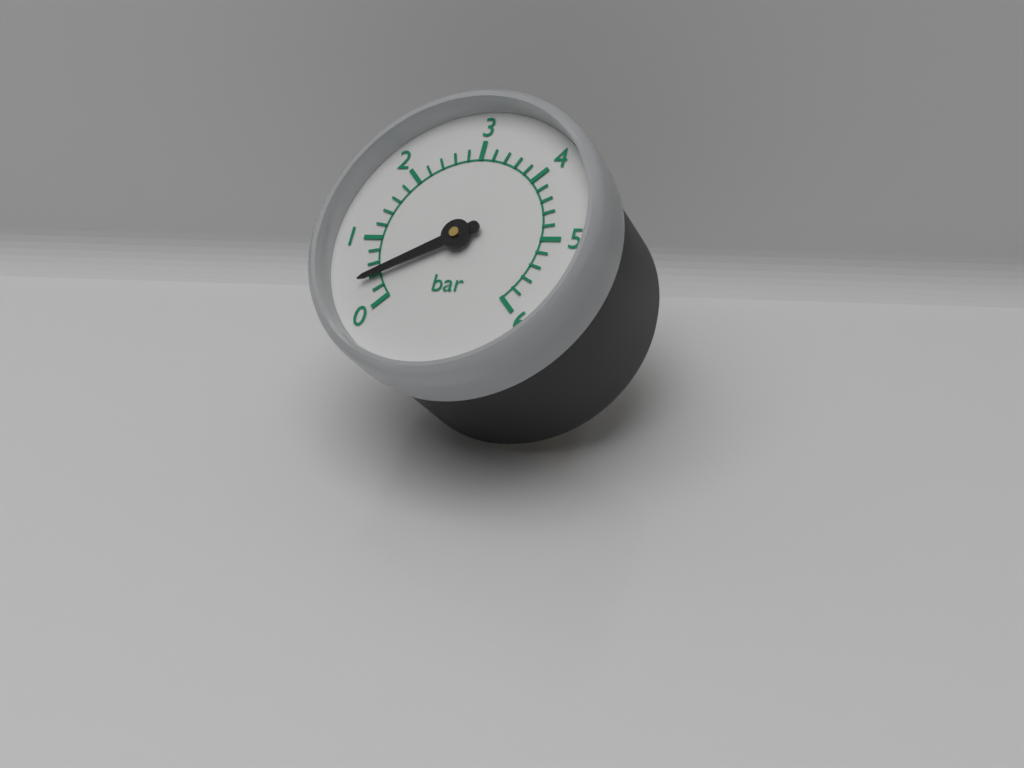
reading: 0.4 bar
